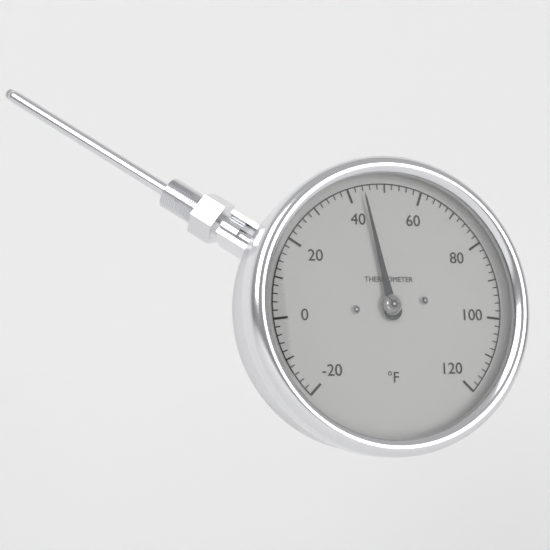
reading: 44 °F
